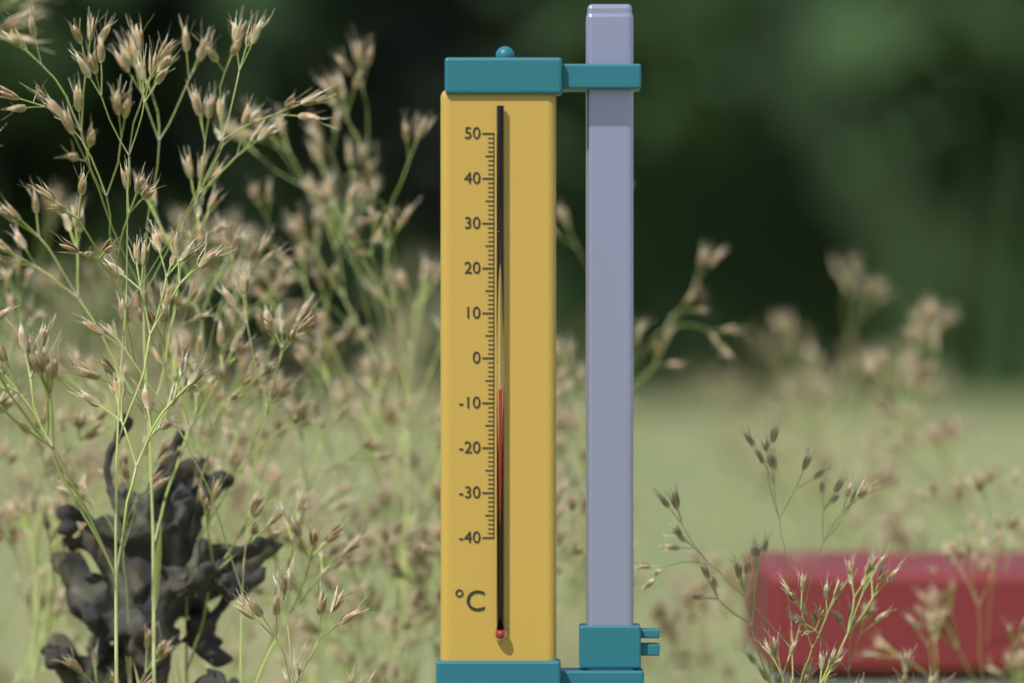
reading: -7 °C
